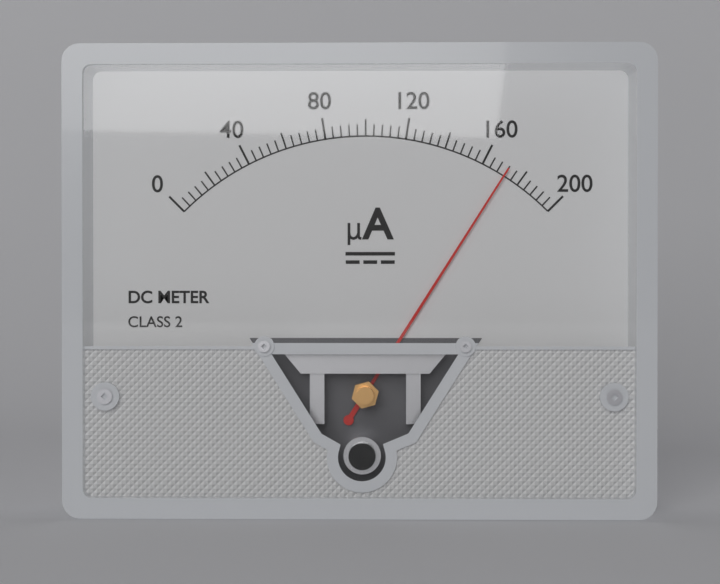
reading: 172 µA
